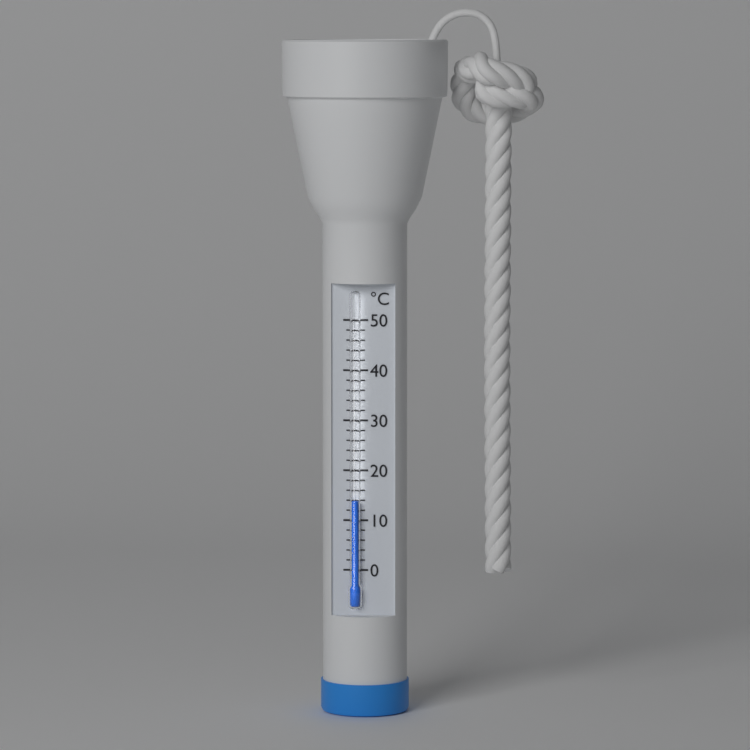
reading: 14 °C
